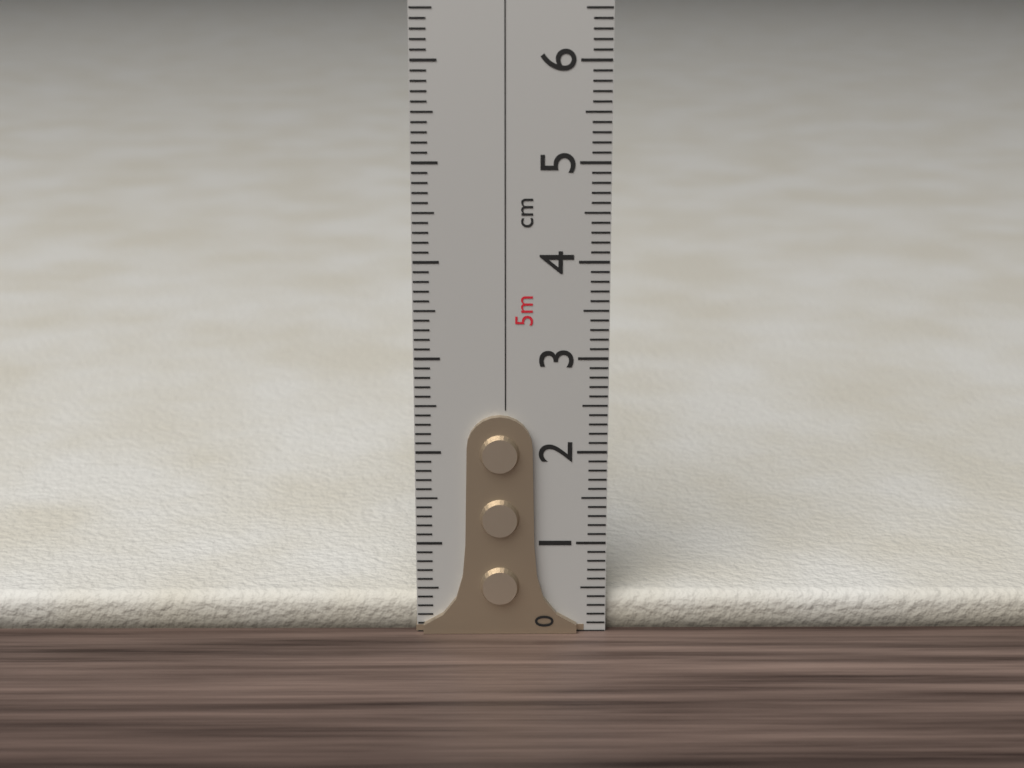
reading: 0.4 cm
